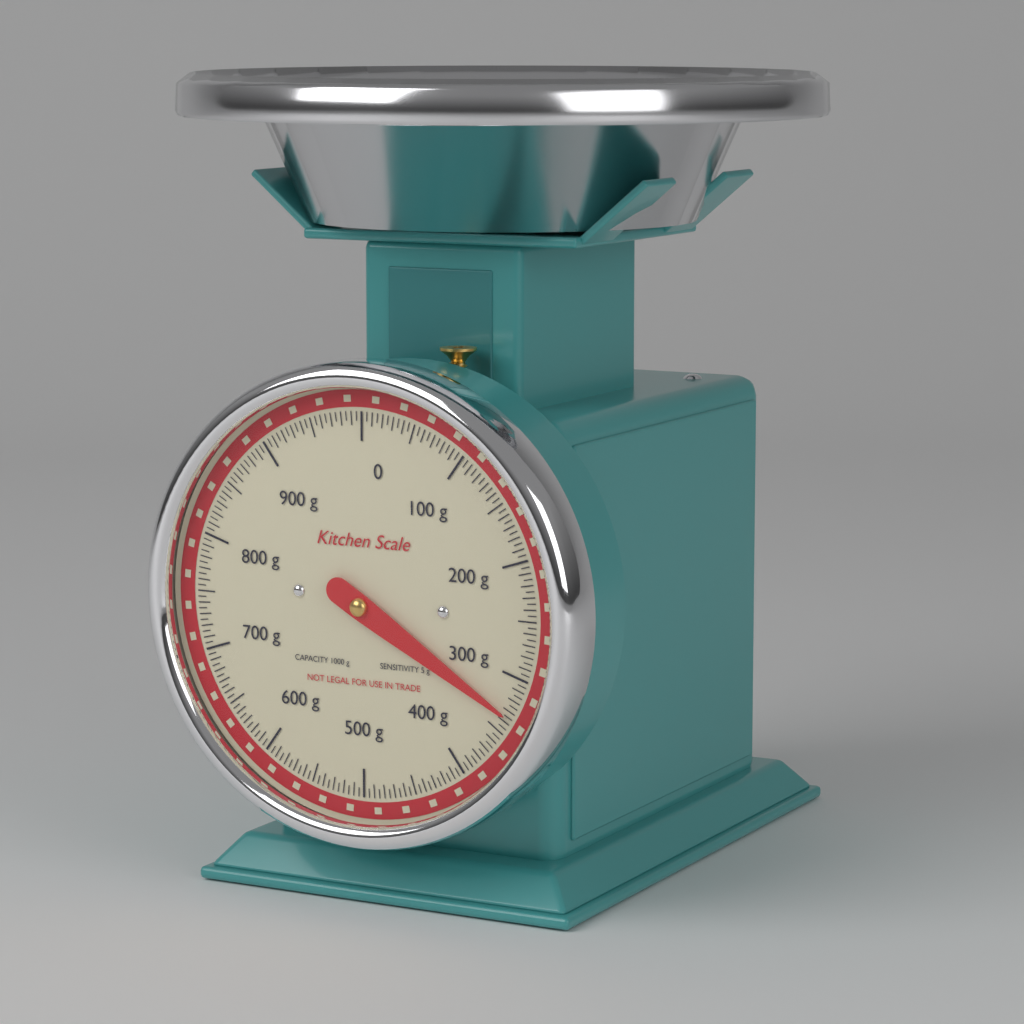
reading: 335 g
